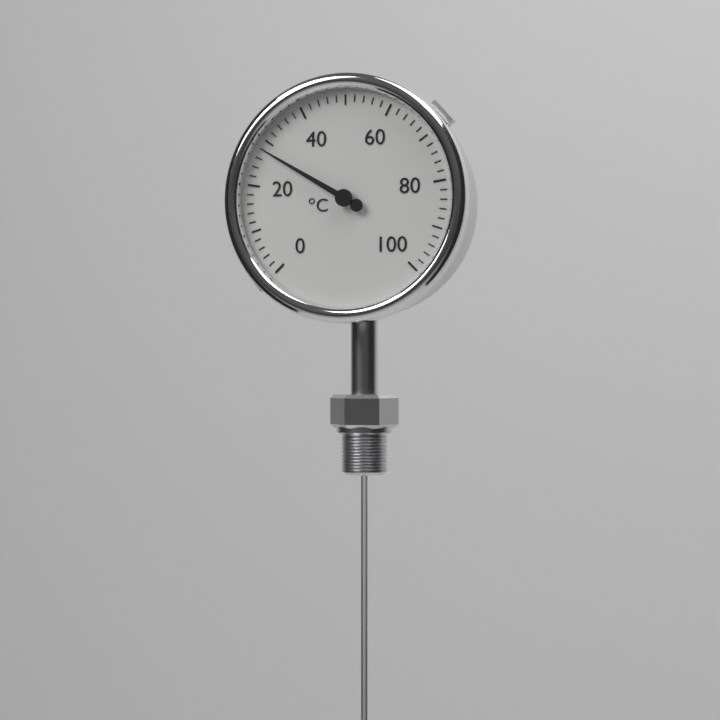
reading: 28 °C
